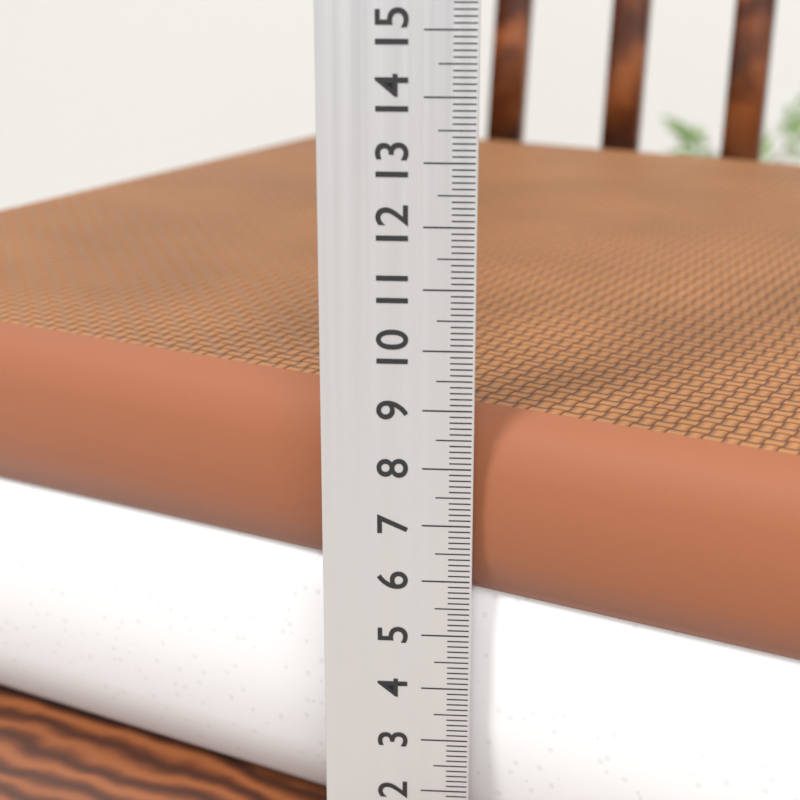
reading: 8.8 cm
